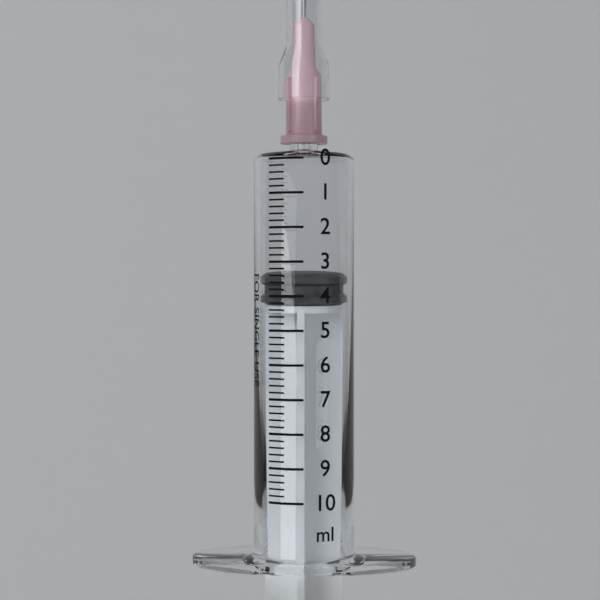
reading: 3.4 ml
